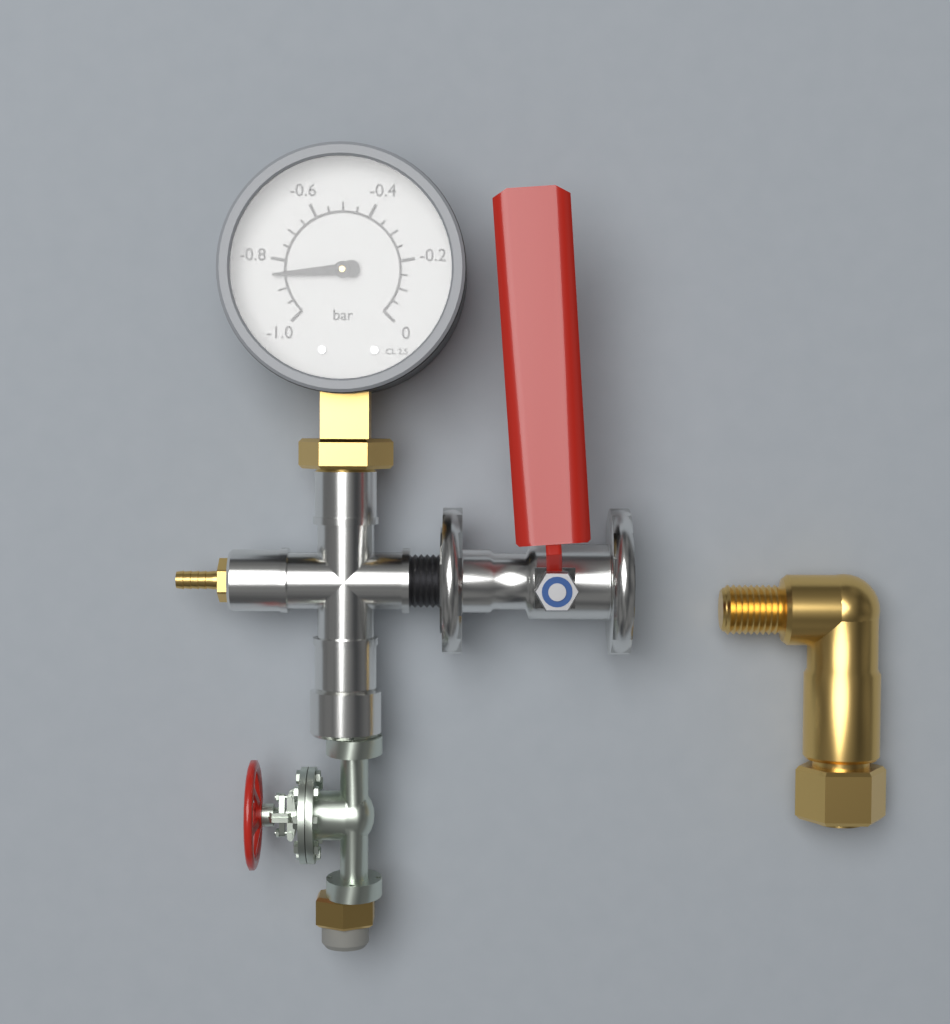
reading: -0.85 bar
